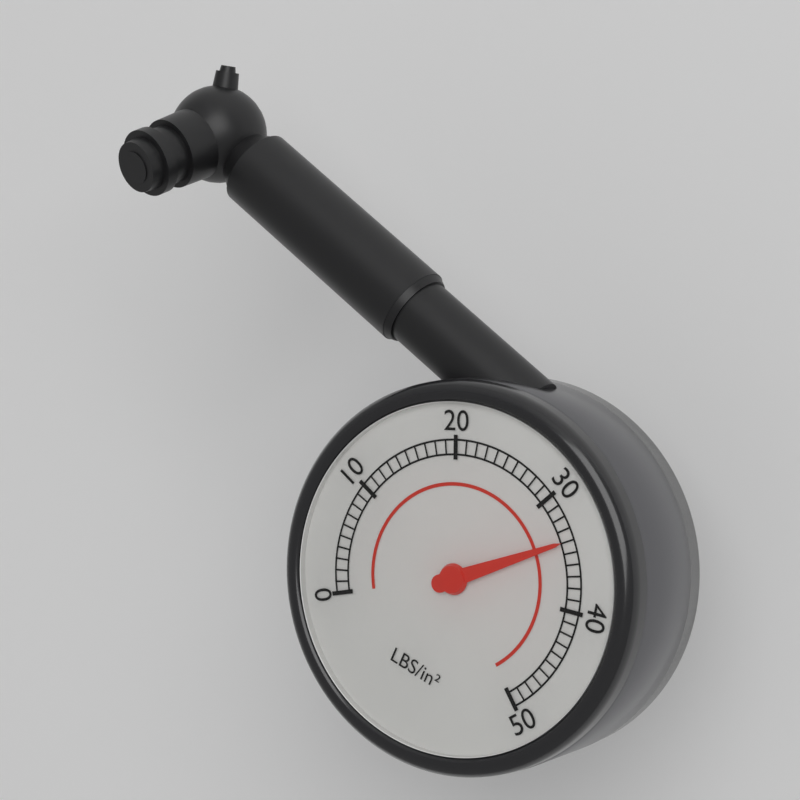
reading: 34 psi
